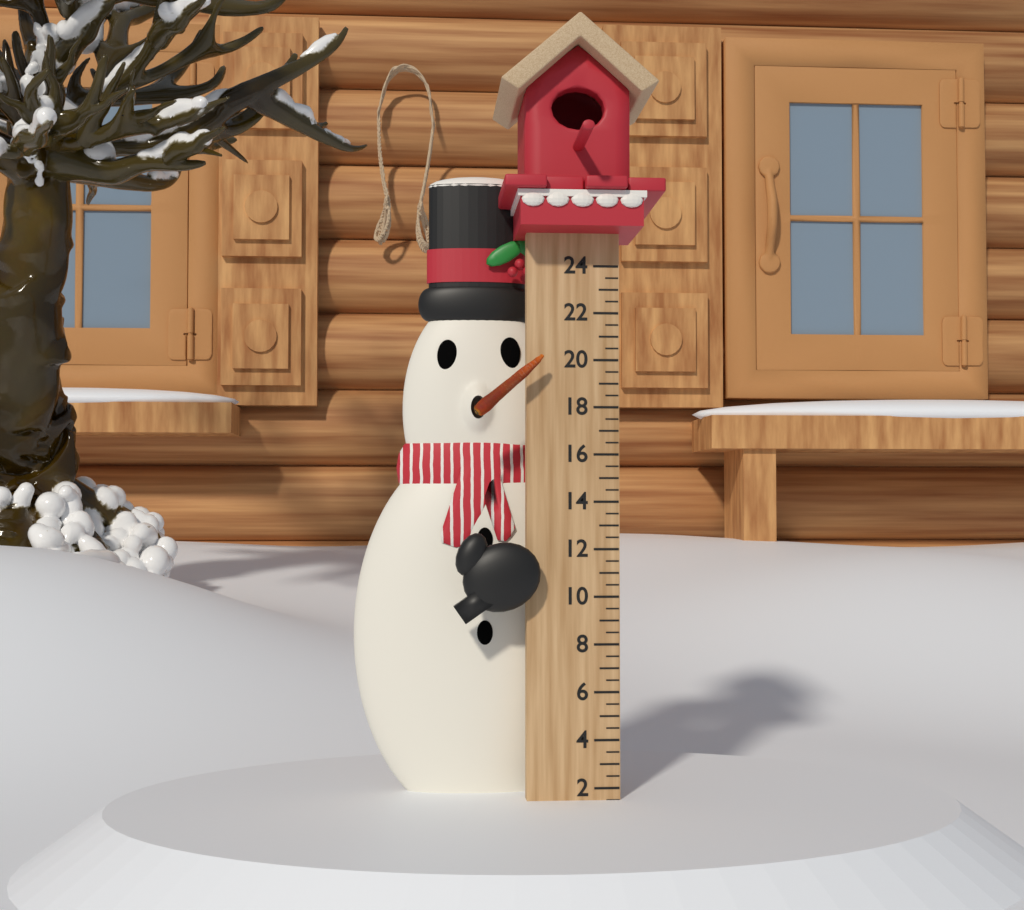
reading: 1.5 (no unit)
